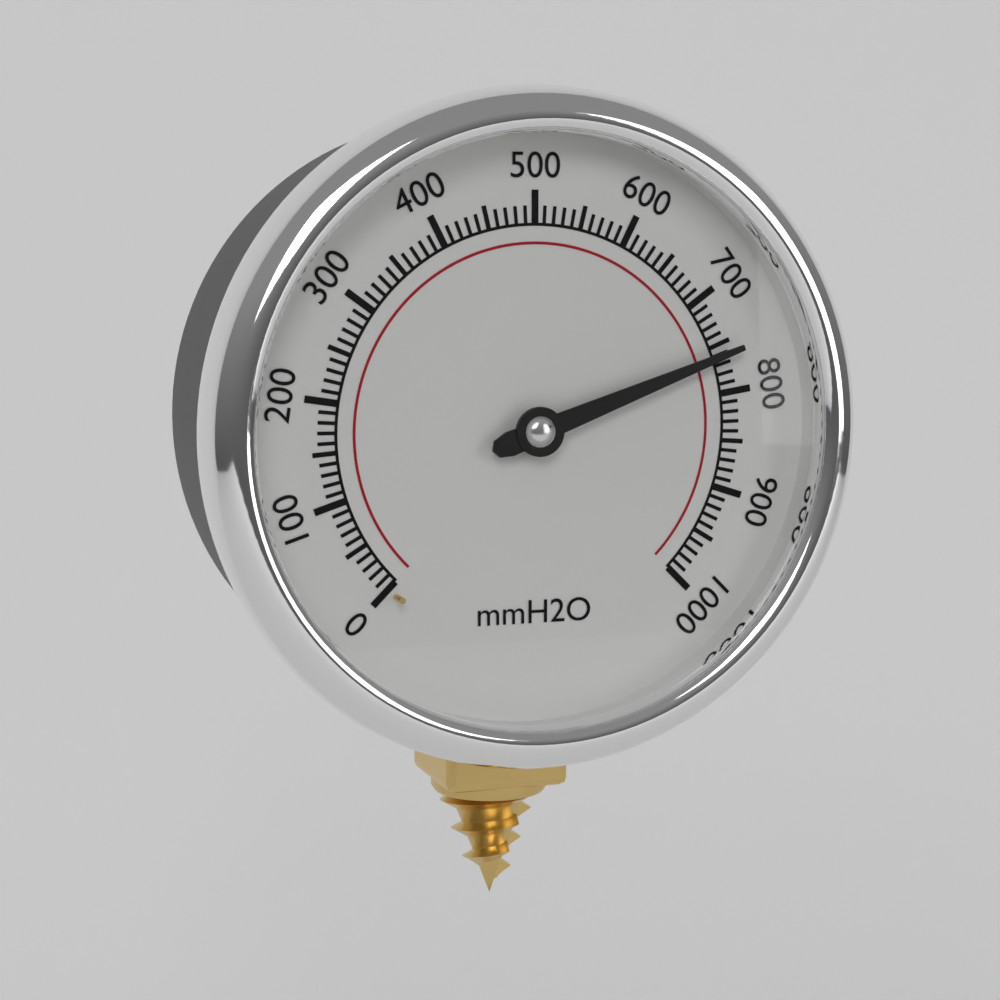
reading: 760 mmH2O
